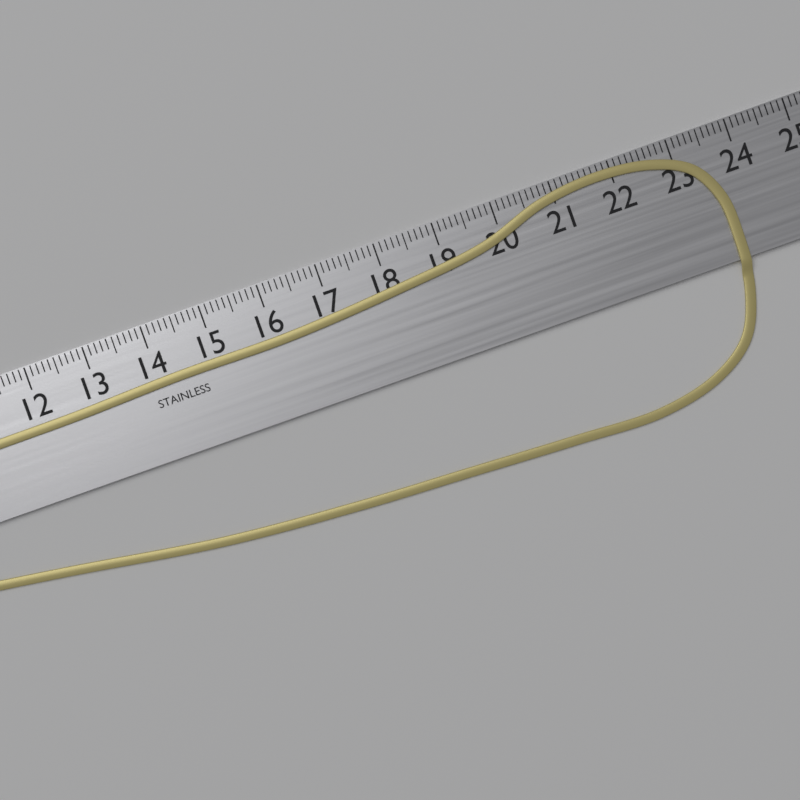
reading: 23.7 cm
